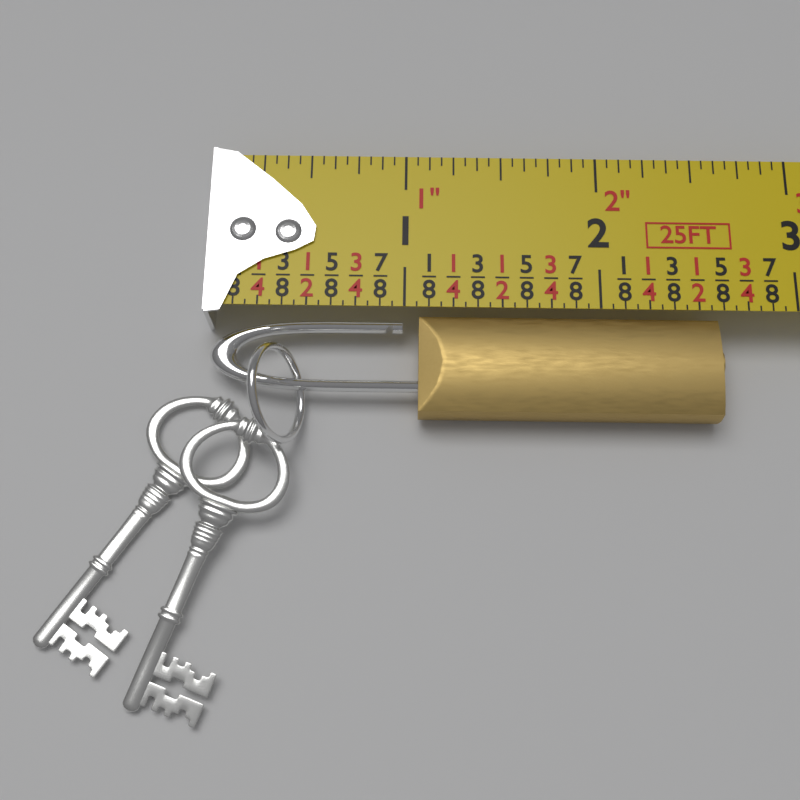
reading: 2.6250 in
